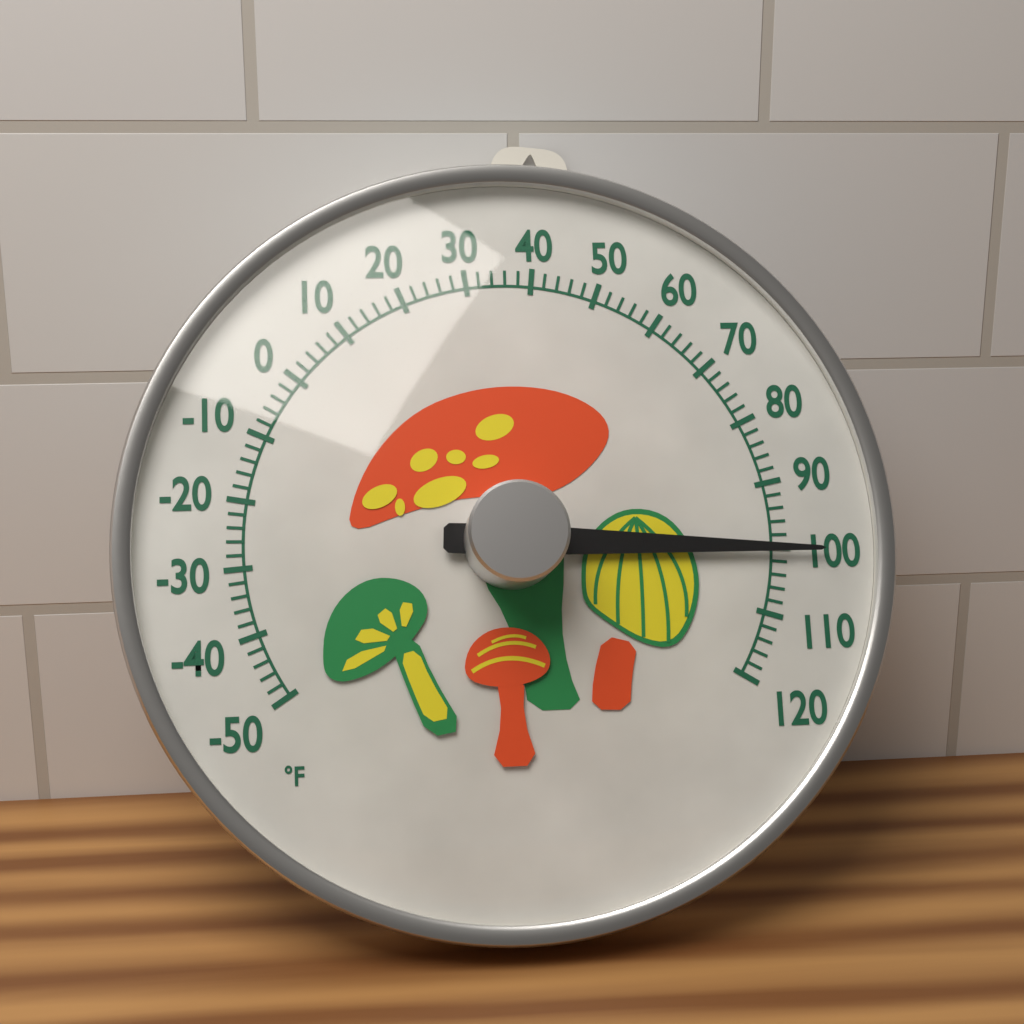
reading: 100 °F
